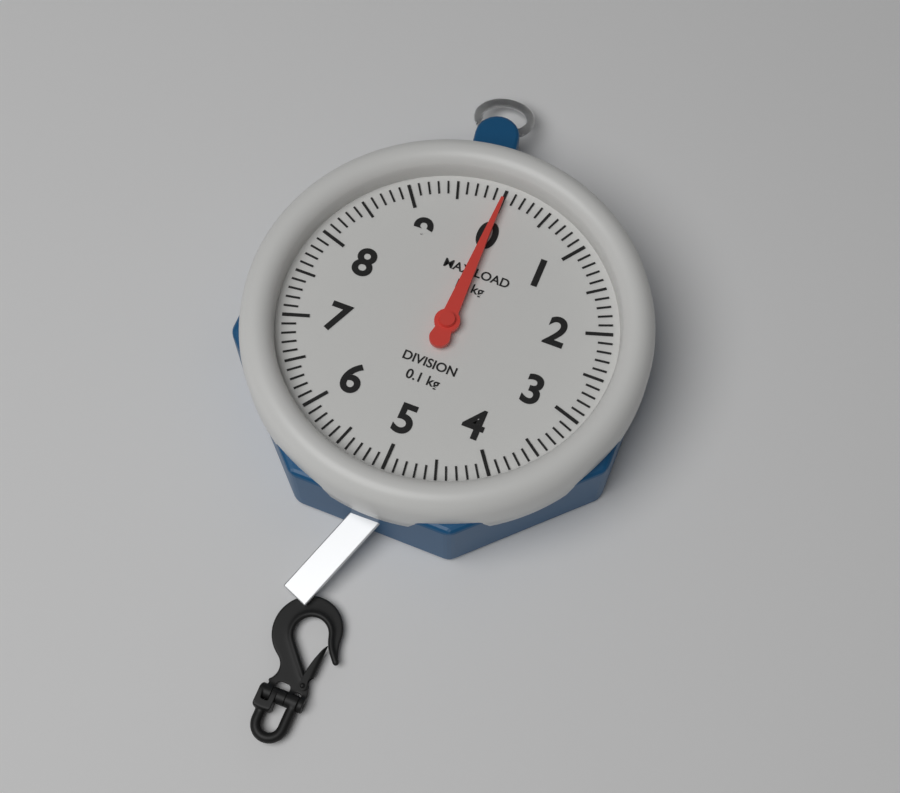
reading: 0.0 kg
